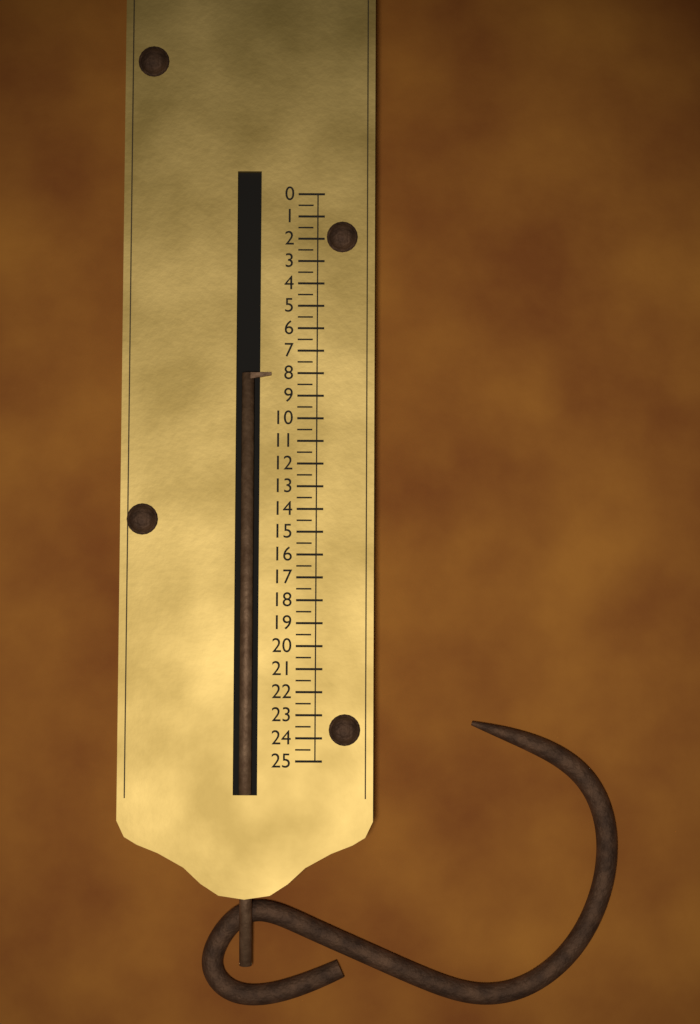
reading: 8.0 (no unit)
